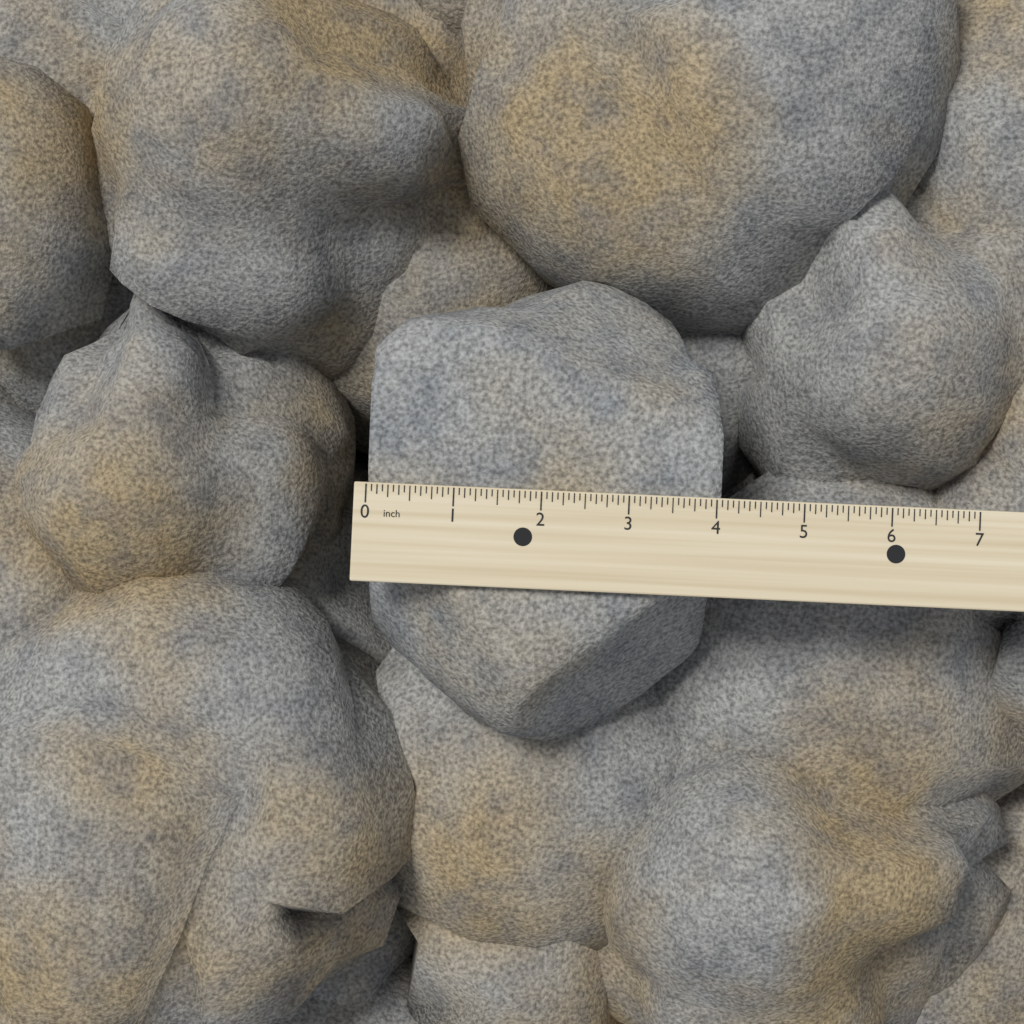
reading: 4.0625 inch
